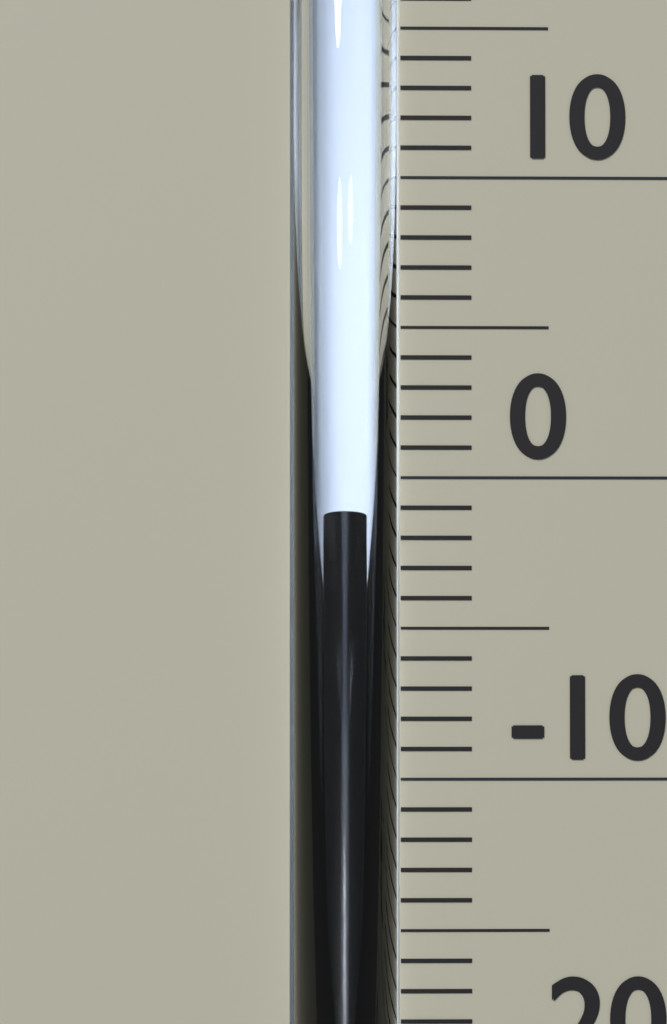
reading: -1 °C
